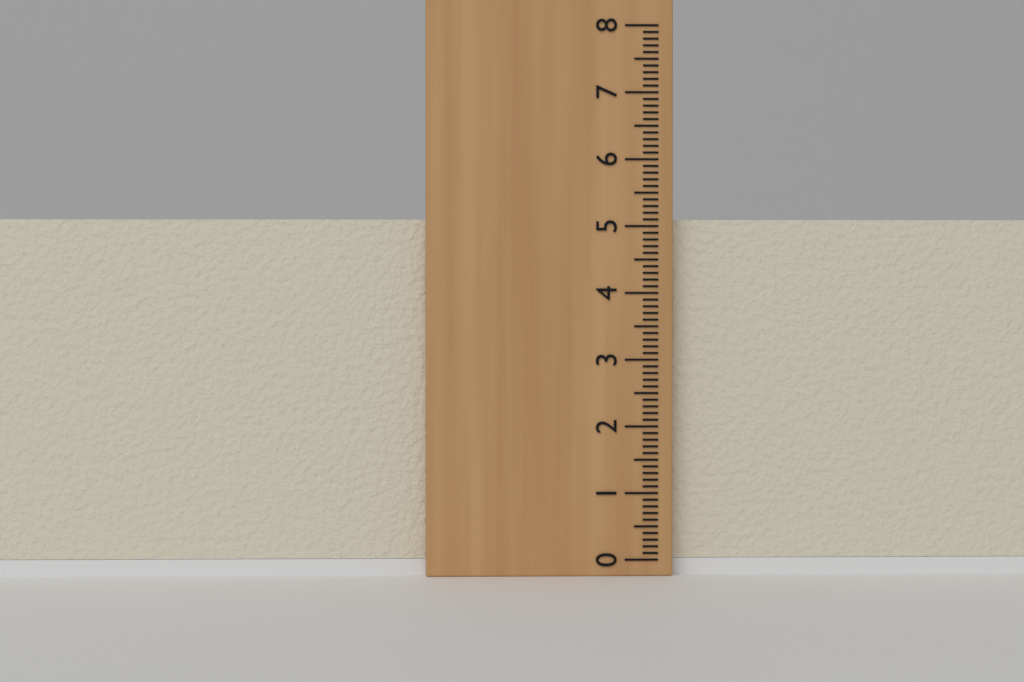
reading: 5.1 (no unit)
